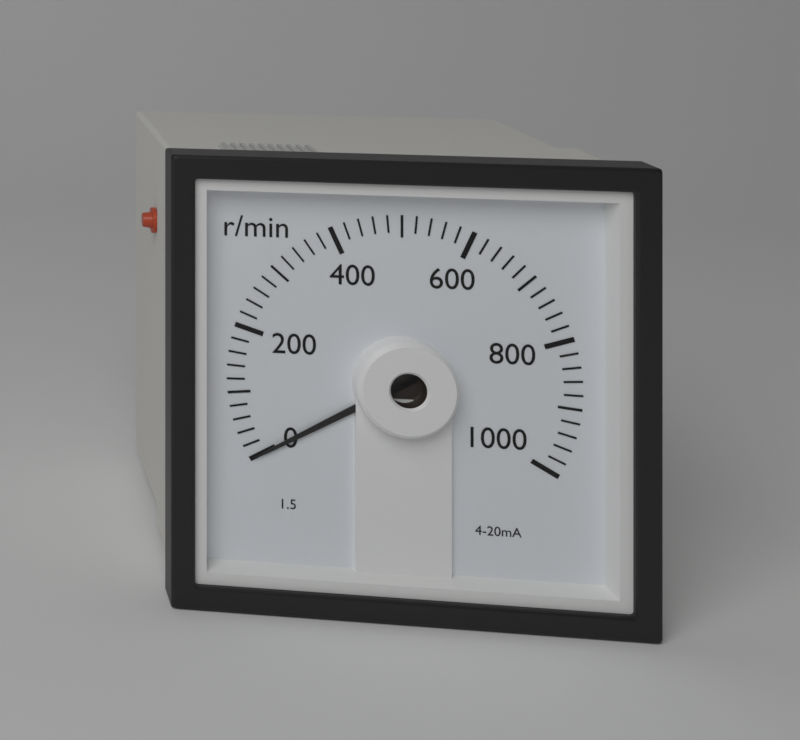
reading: 0 r/min
